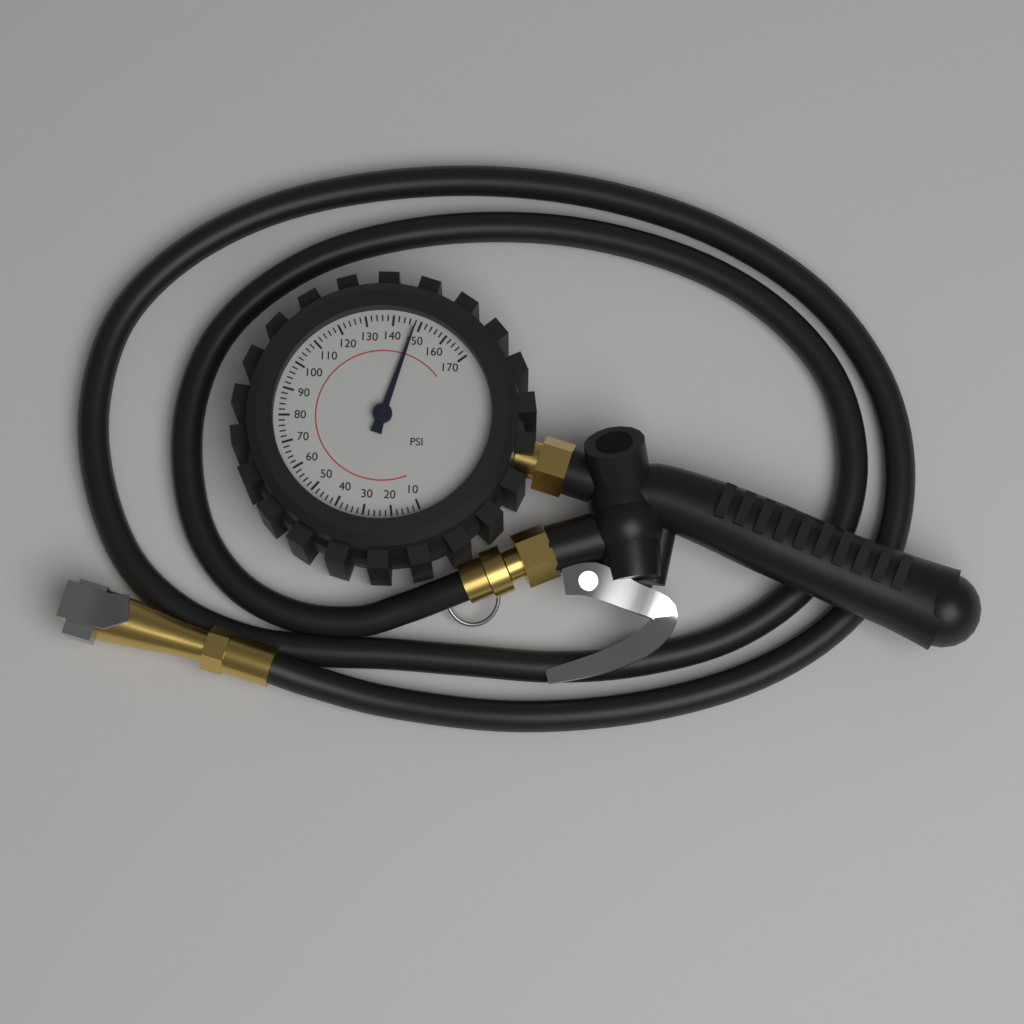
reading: 148 psi
